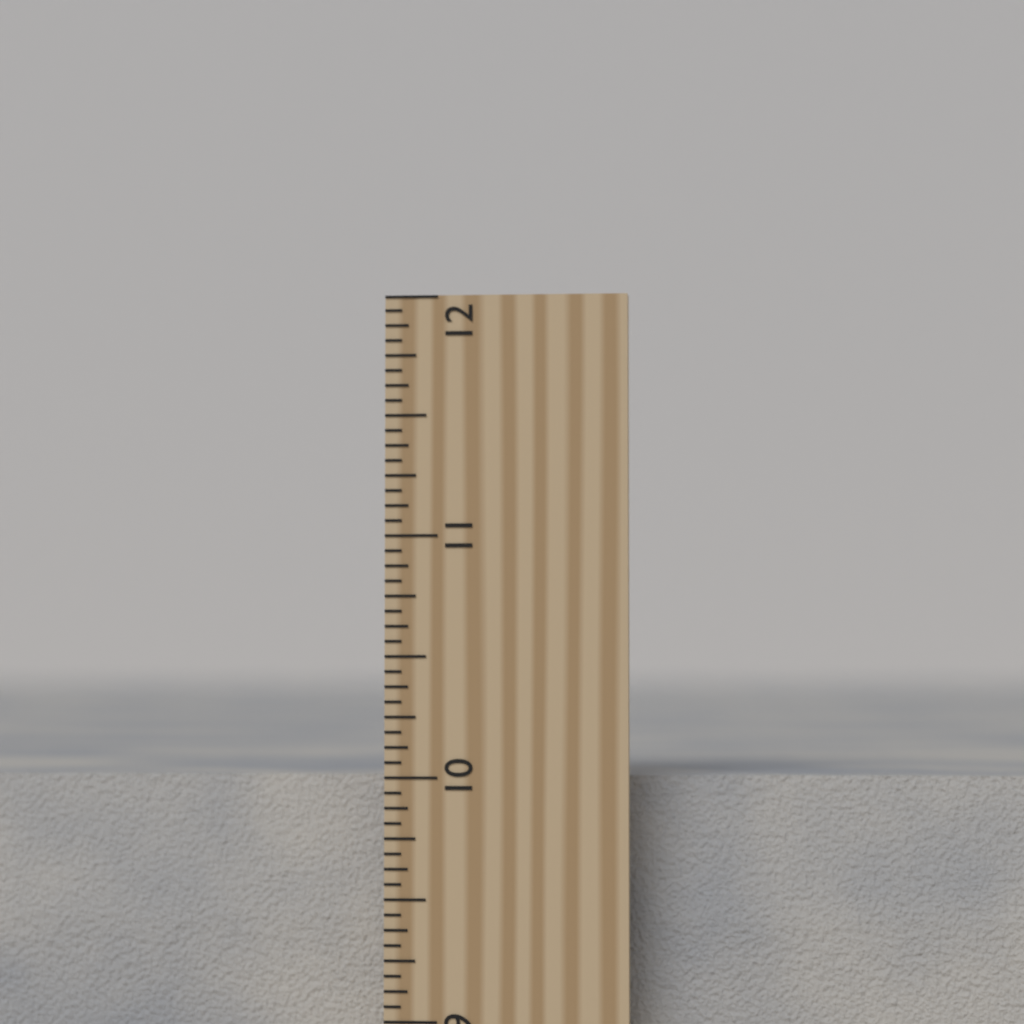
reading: 10.0000 inch
